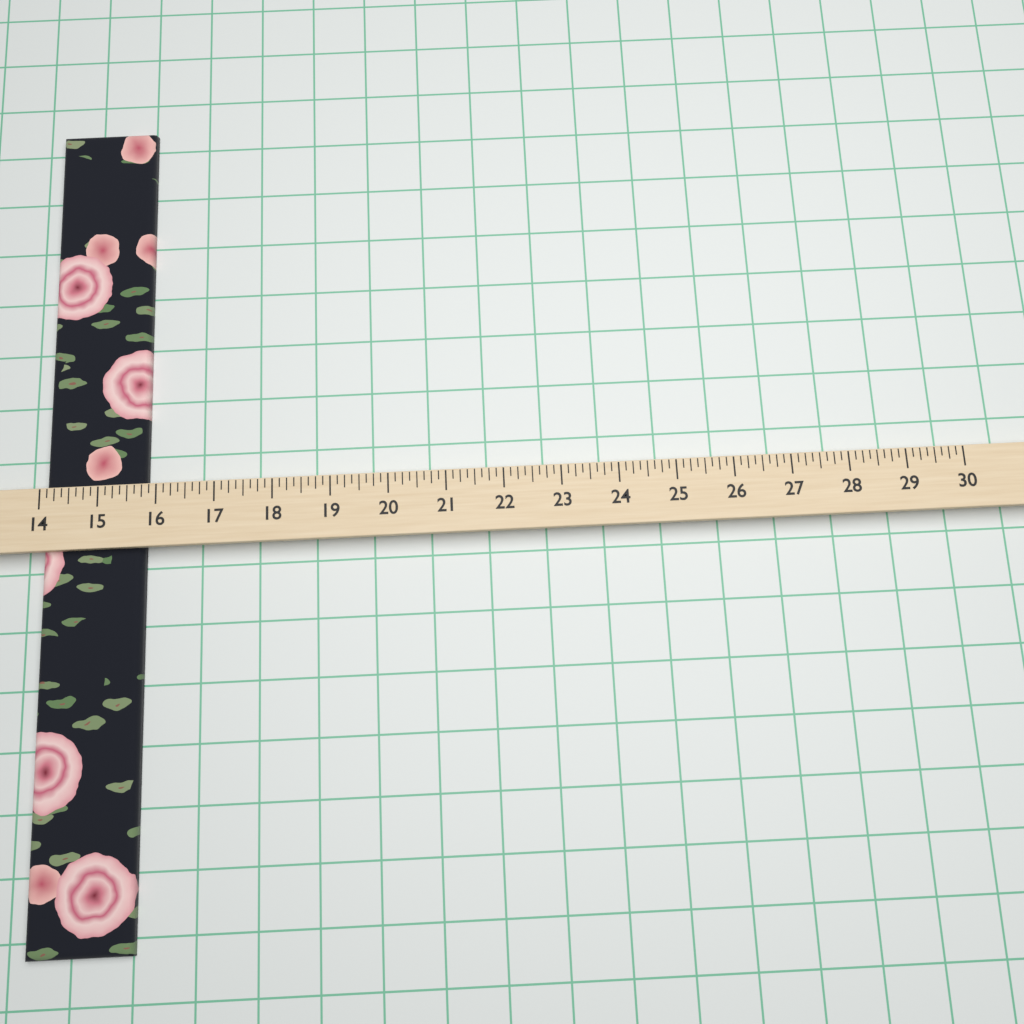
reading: 15.750 (no unit)
